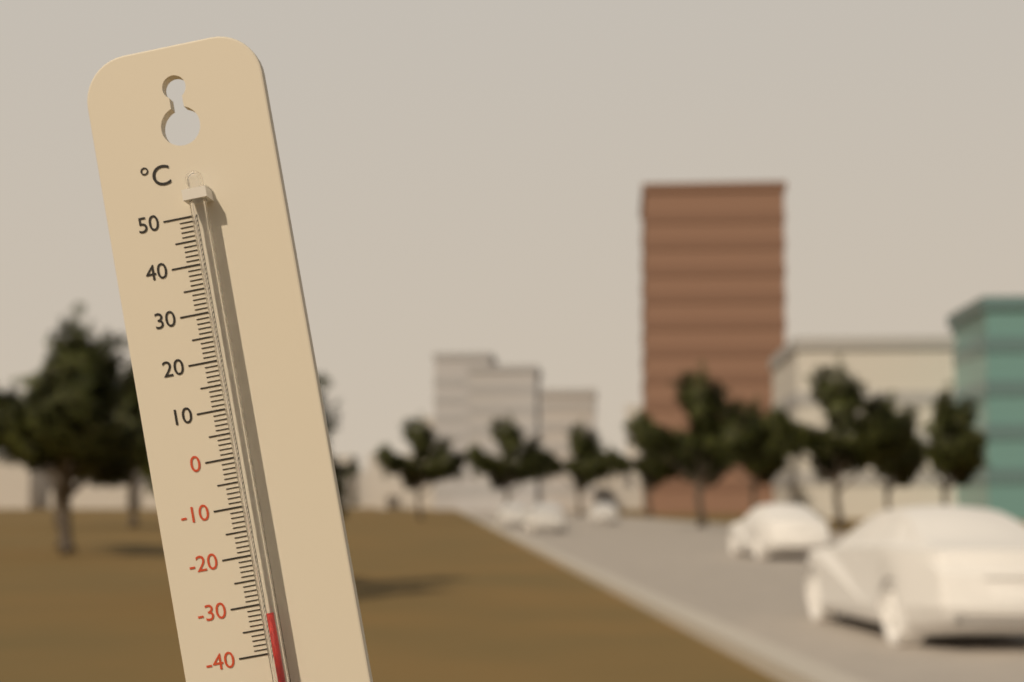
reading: -32 °C
